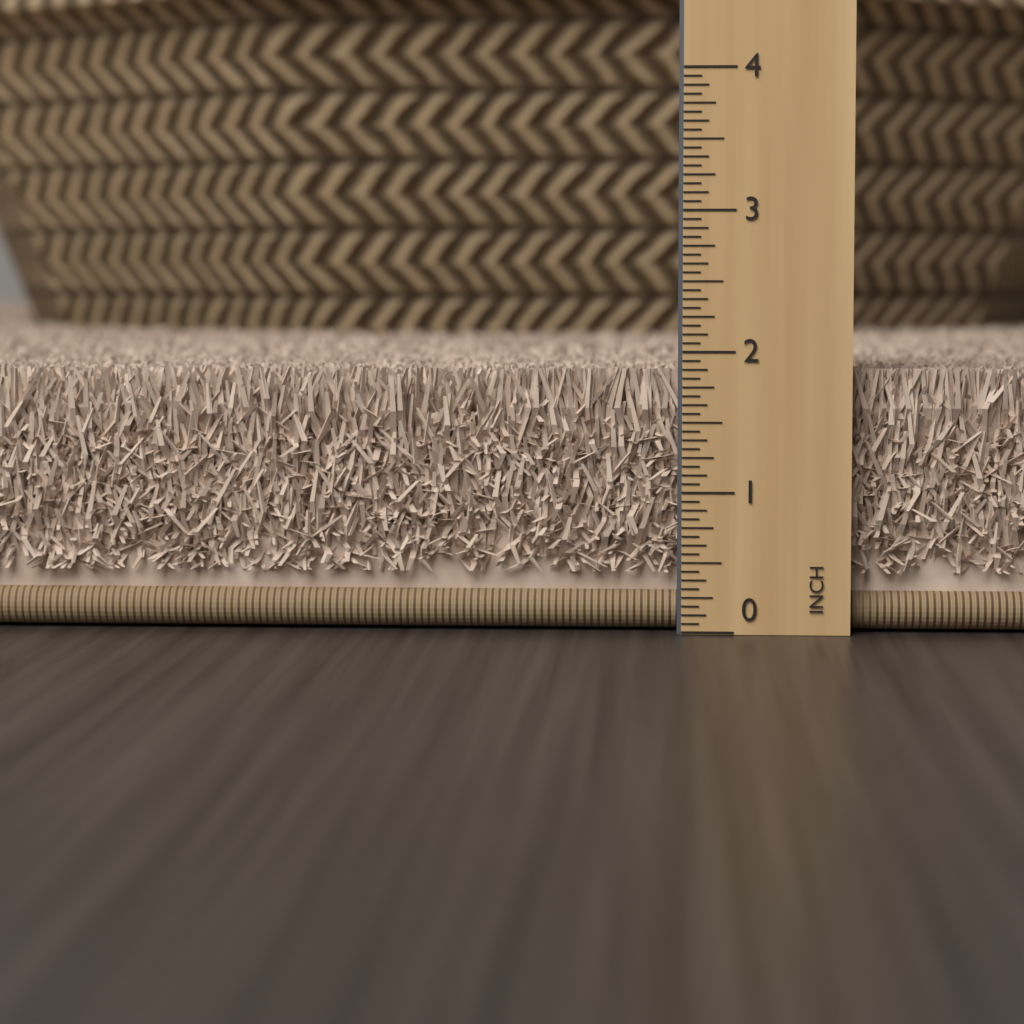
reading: 1.8750 in
